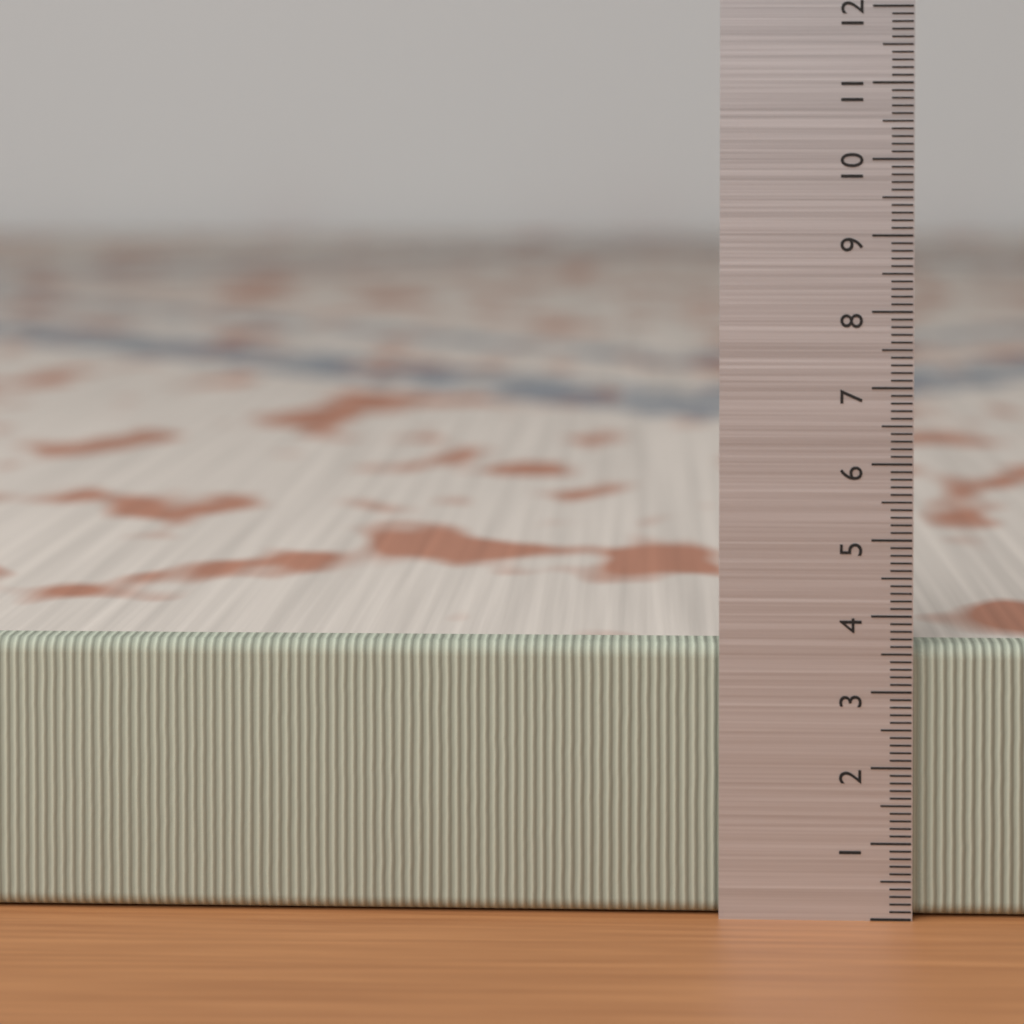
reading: 3.6 (no unit)
